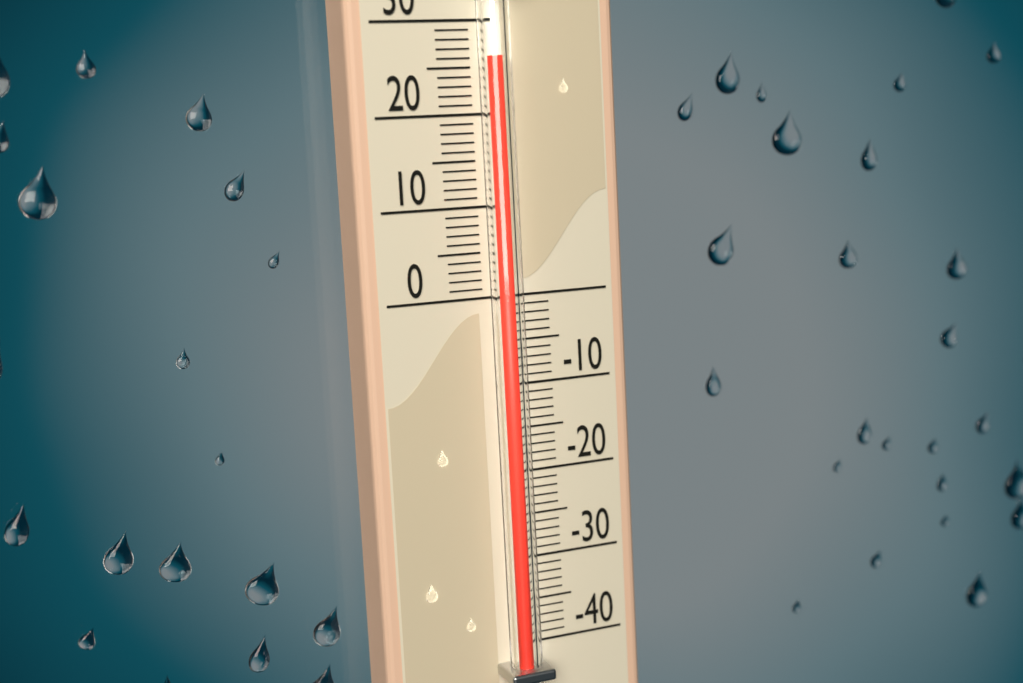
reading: 26 (no unit)
